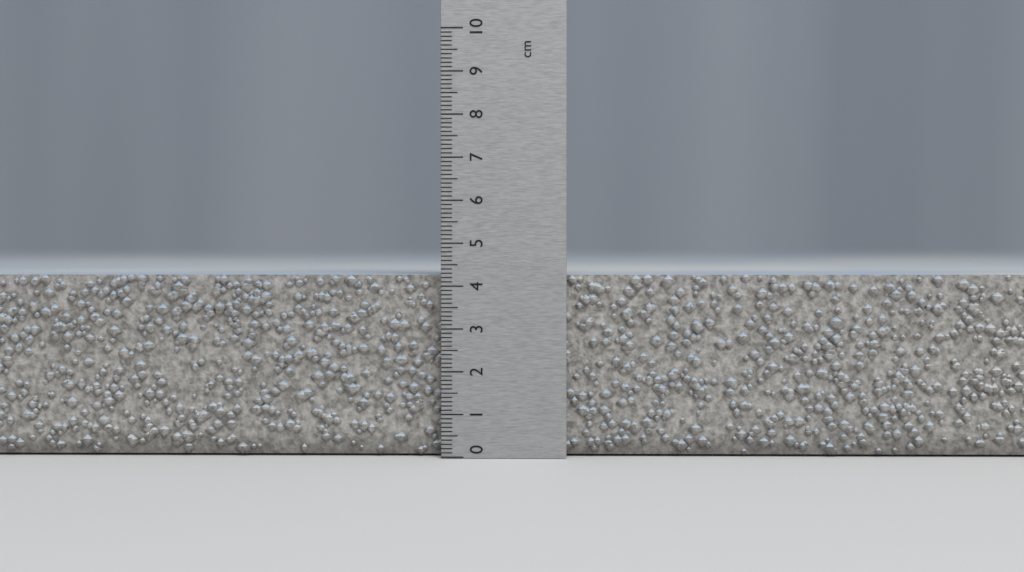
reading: 4.3 cm
